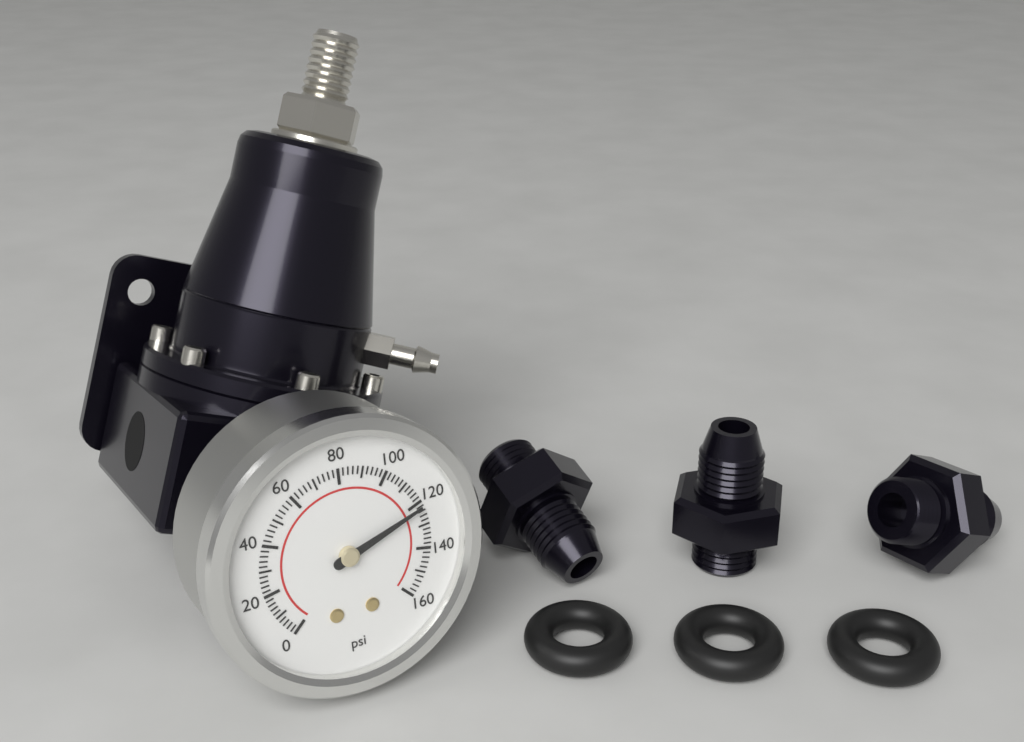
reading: 122 psi
